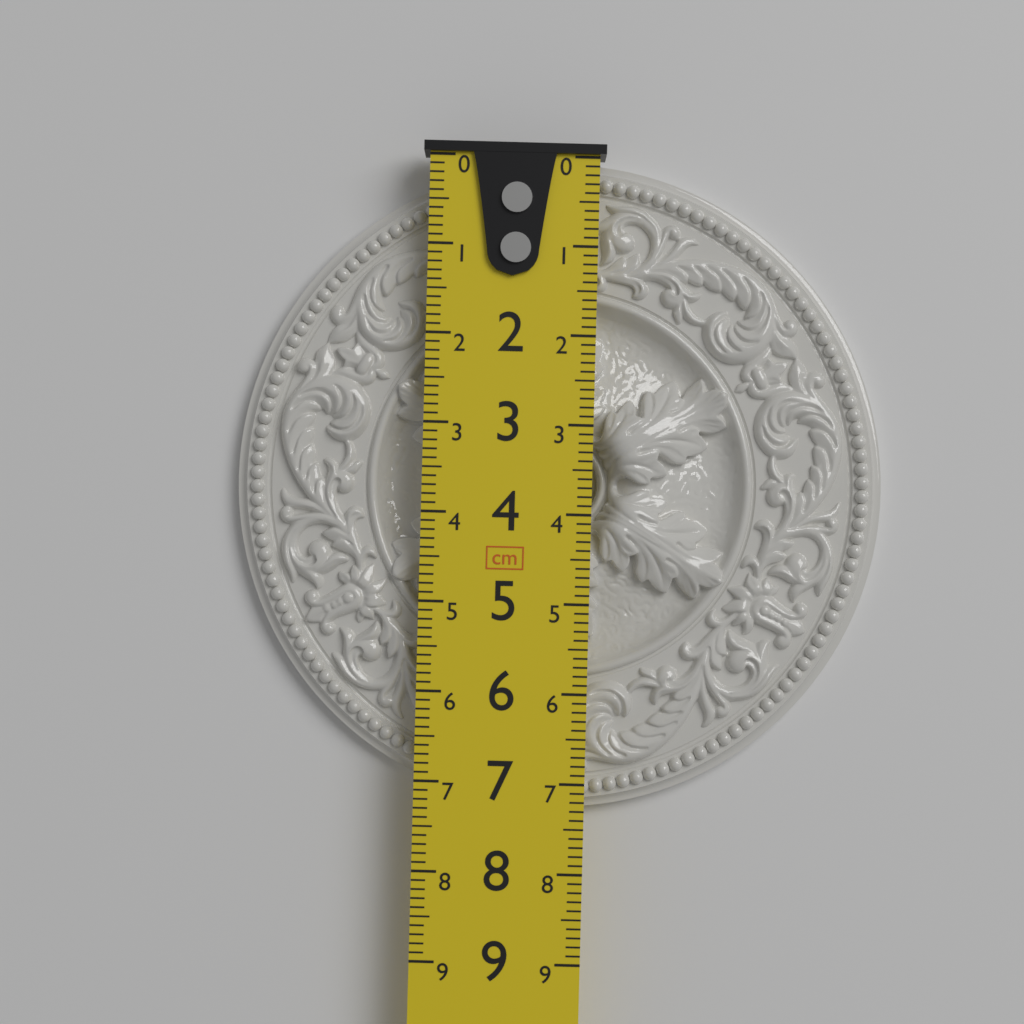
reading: 7.3 cm
